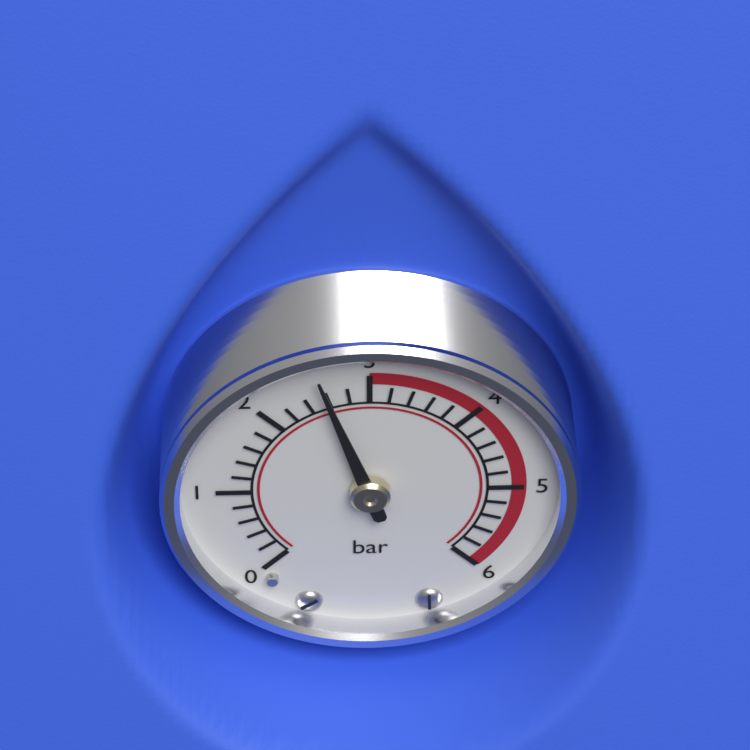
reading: 2.6 bar
